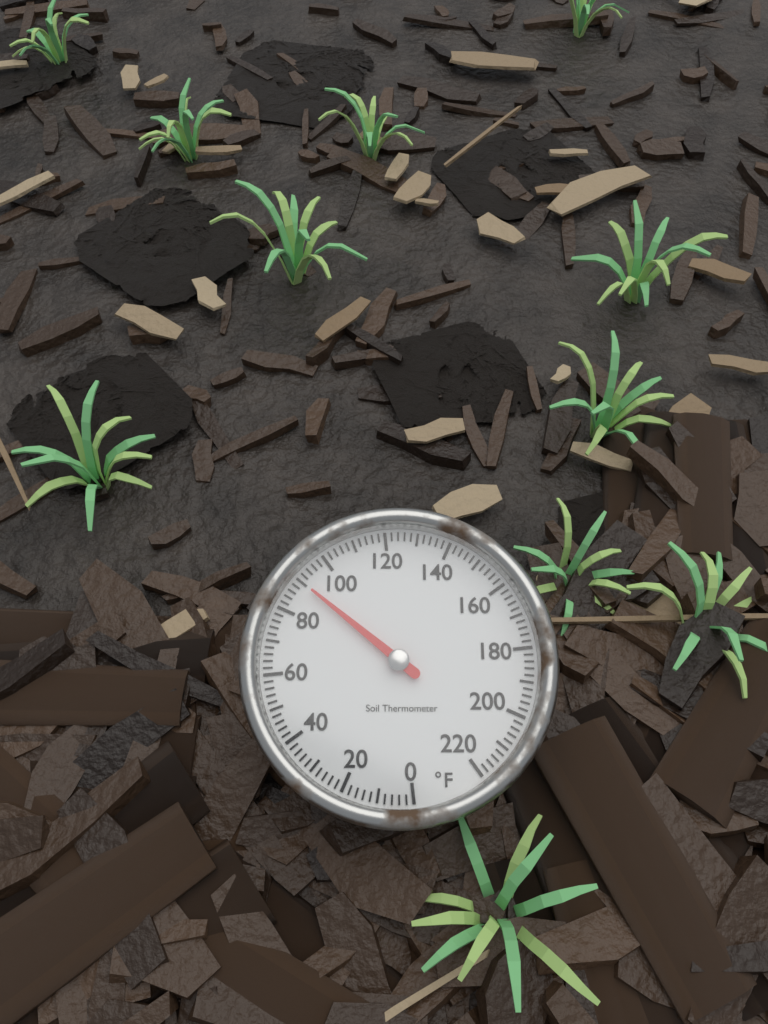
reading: 90 °F
